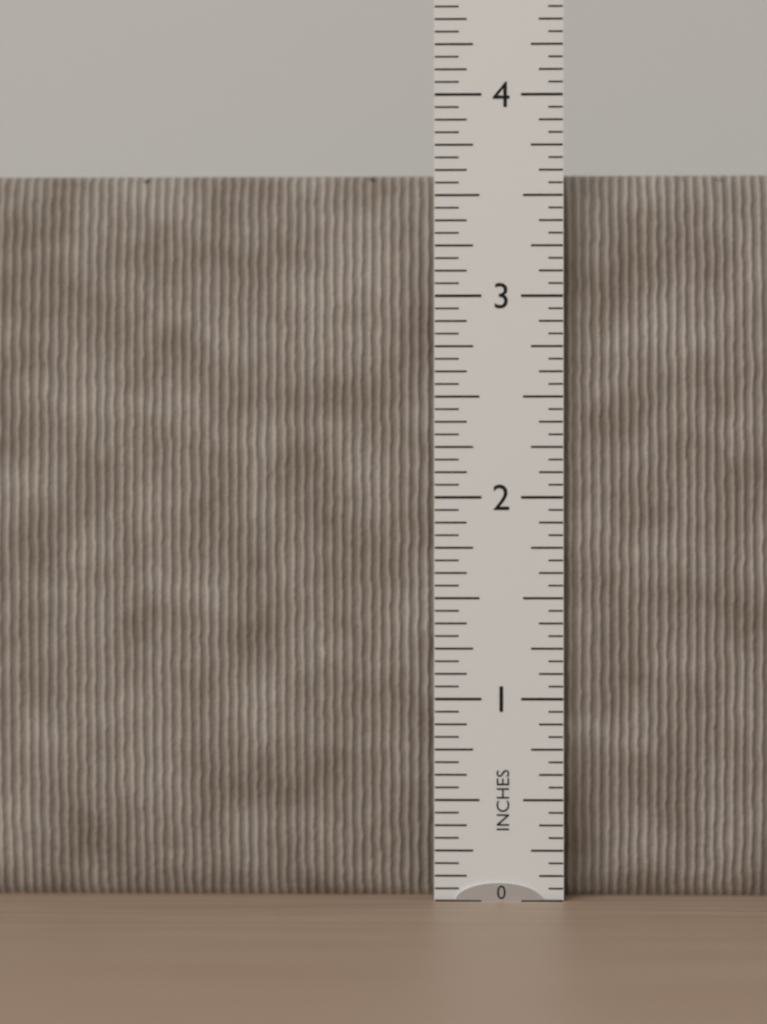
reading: 3.6250 in
